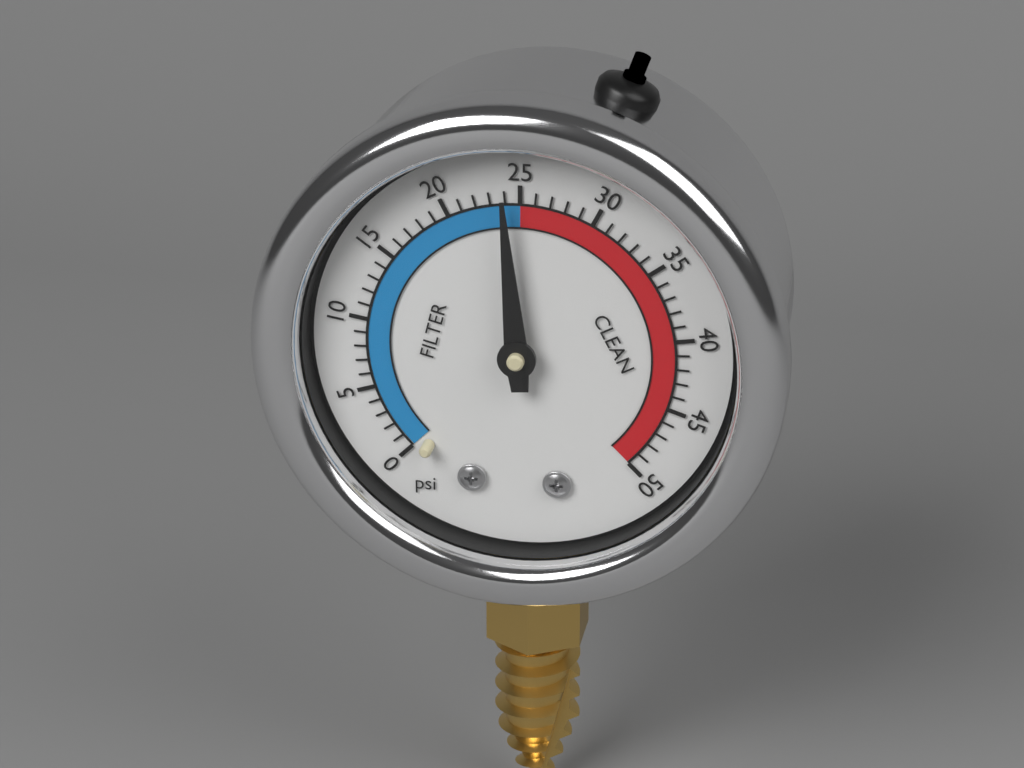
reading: 24 psi
